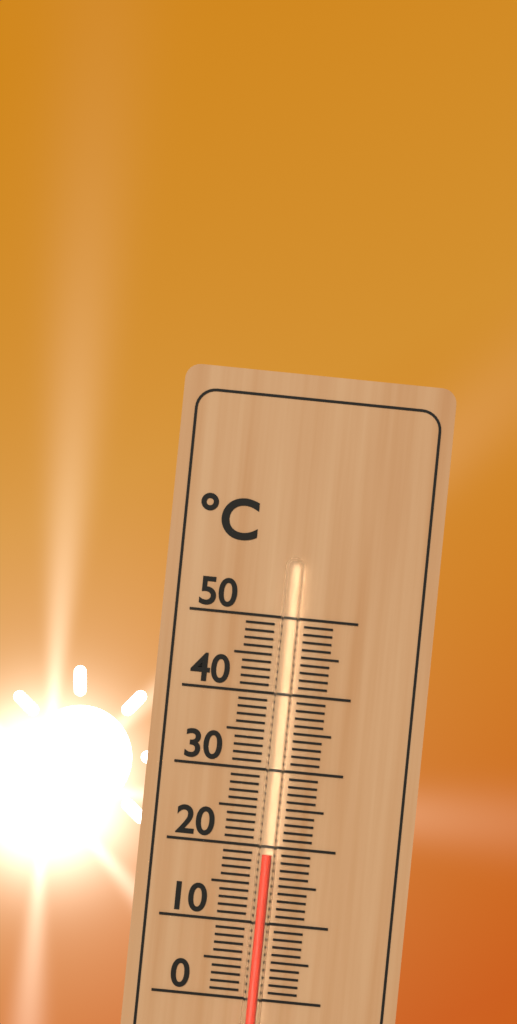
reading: 19 °C
